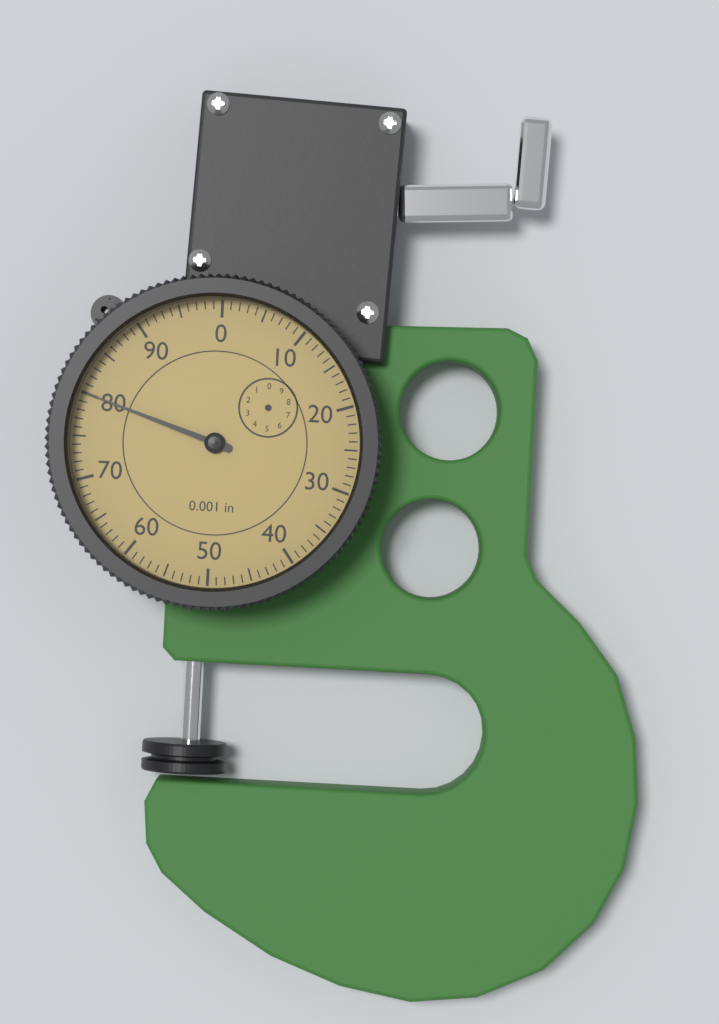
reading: 80 0.001 in
